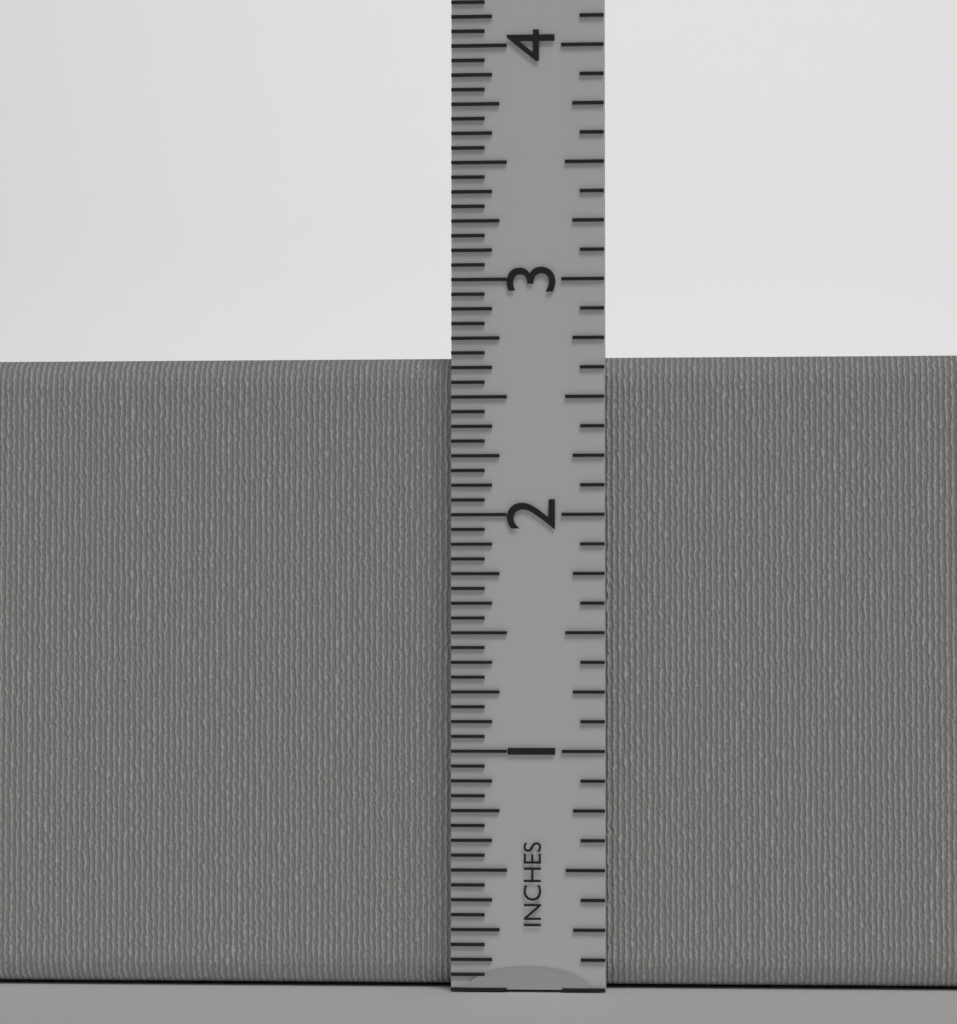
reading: 2.6875 in
